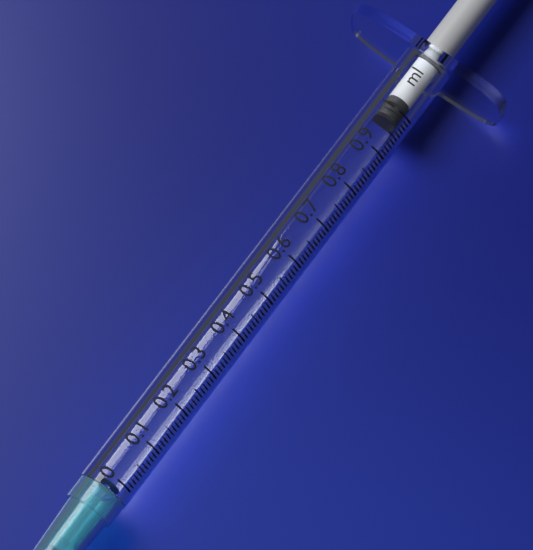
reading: 0.98 ml
